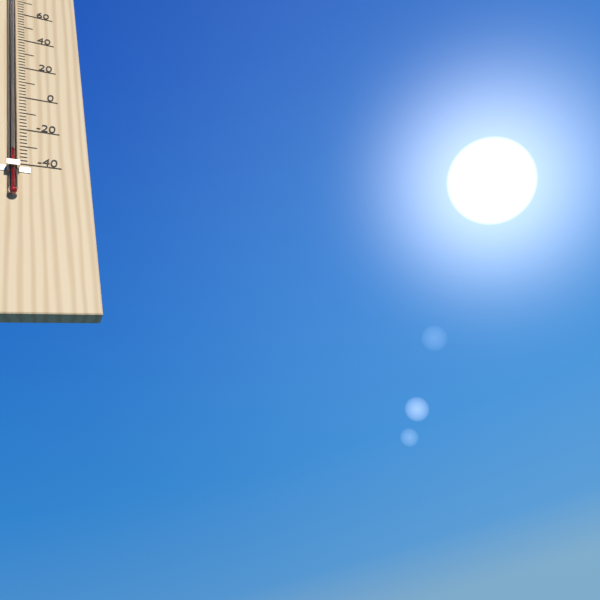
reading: -34 °F
